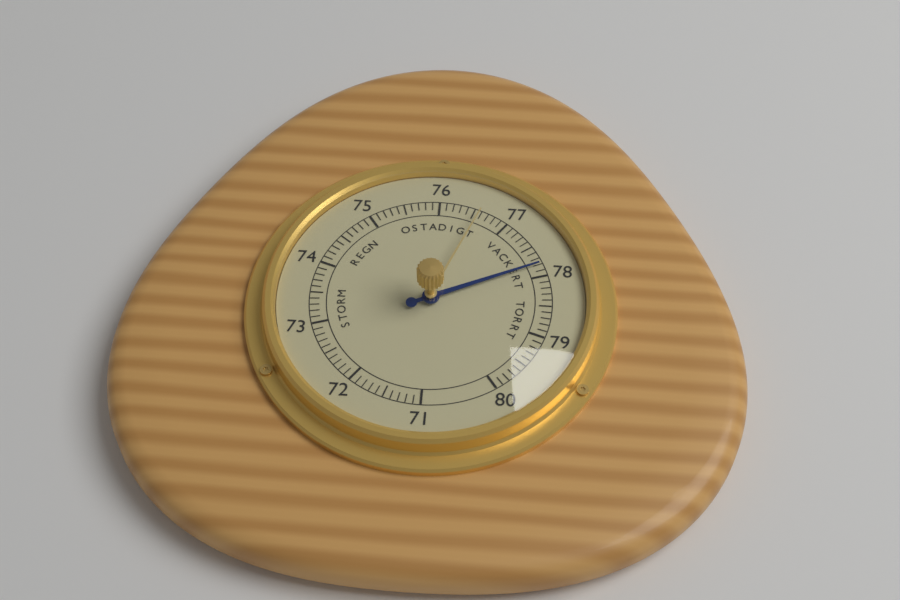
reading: 77.8 (no unit)
